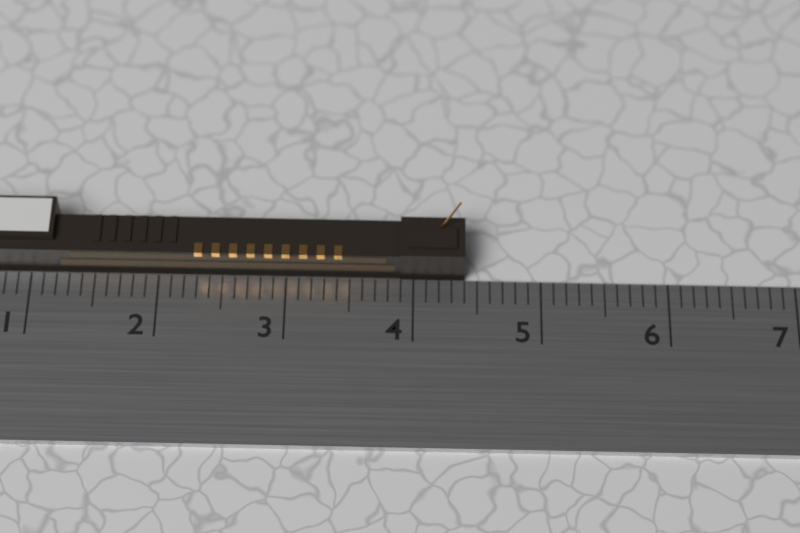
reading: 4.4 cm
